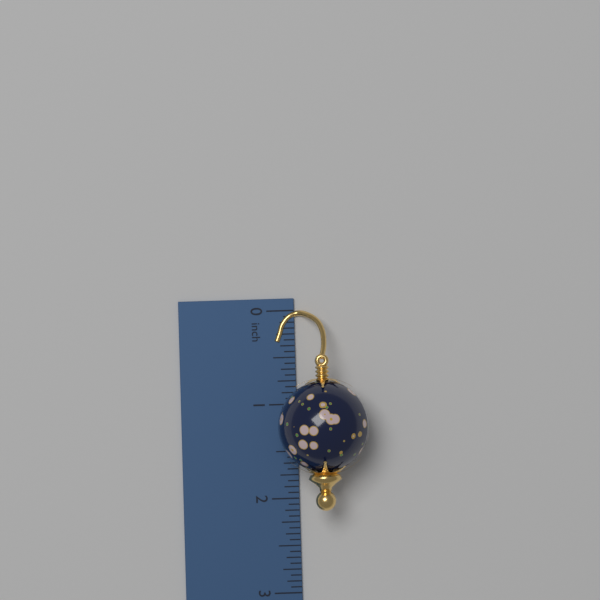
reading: 2.1250 inch
